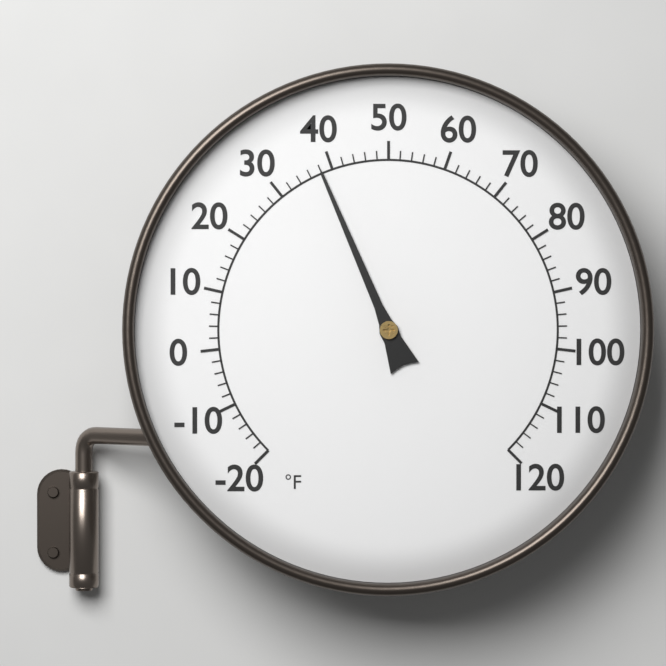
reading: 38 °F
